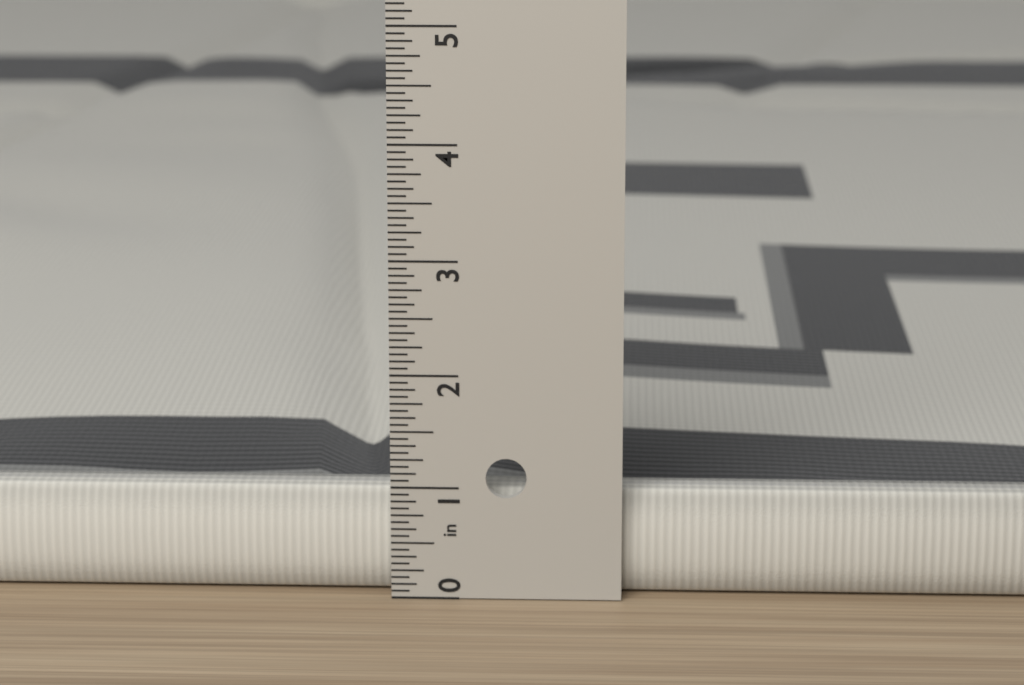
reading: 0.9375 in
